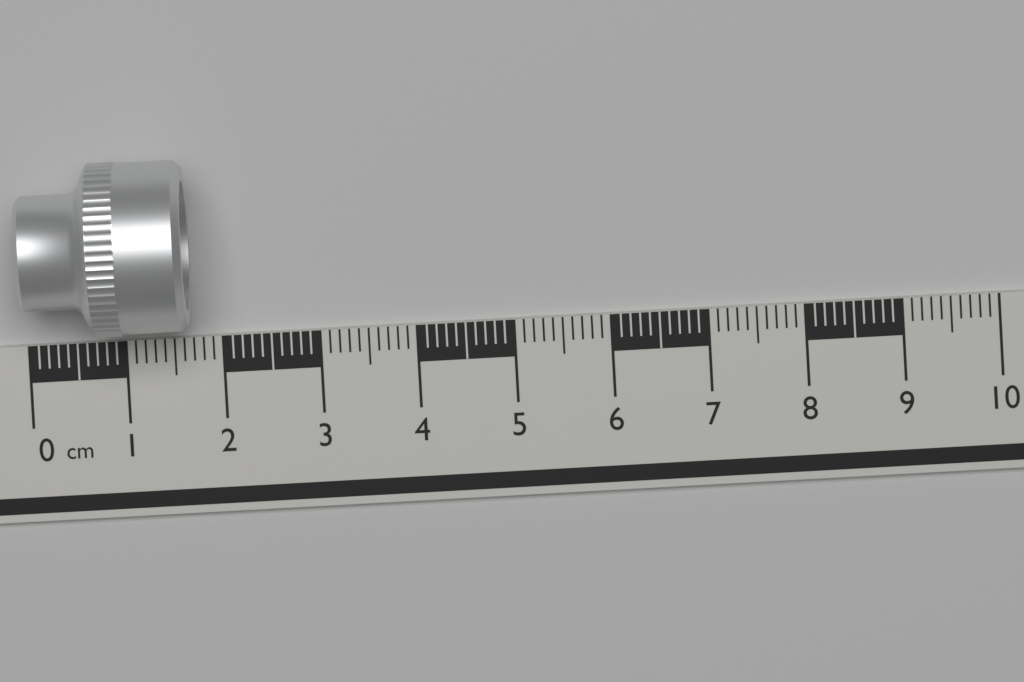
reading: 1.7 cm
